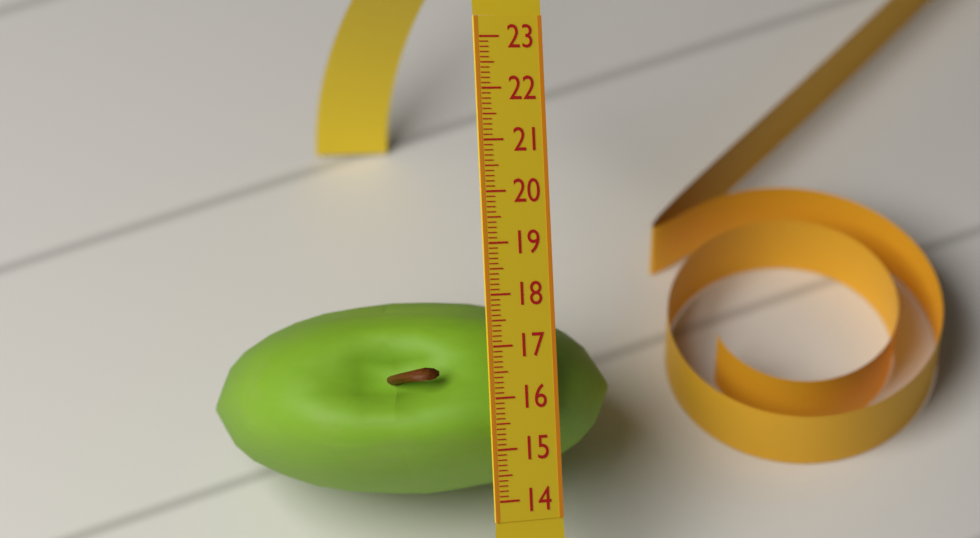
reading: 17.9 (no unit)
